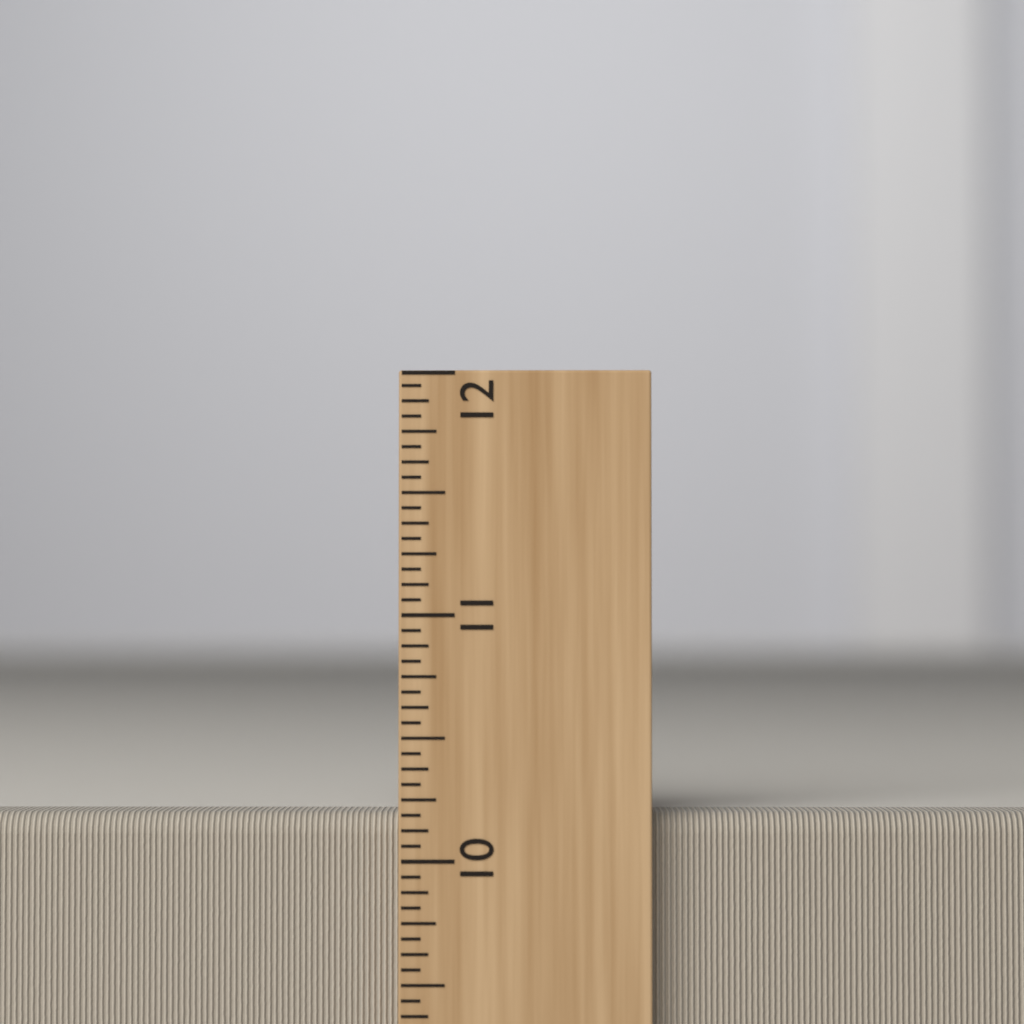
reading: 10.1875 inch
